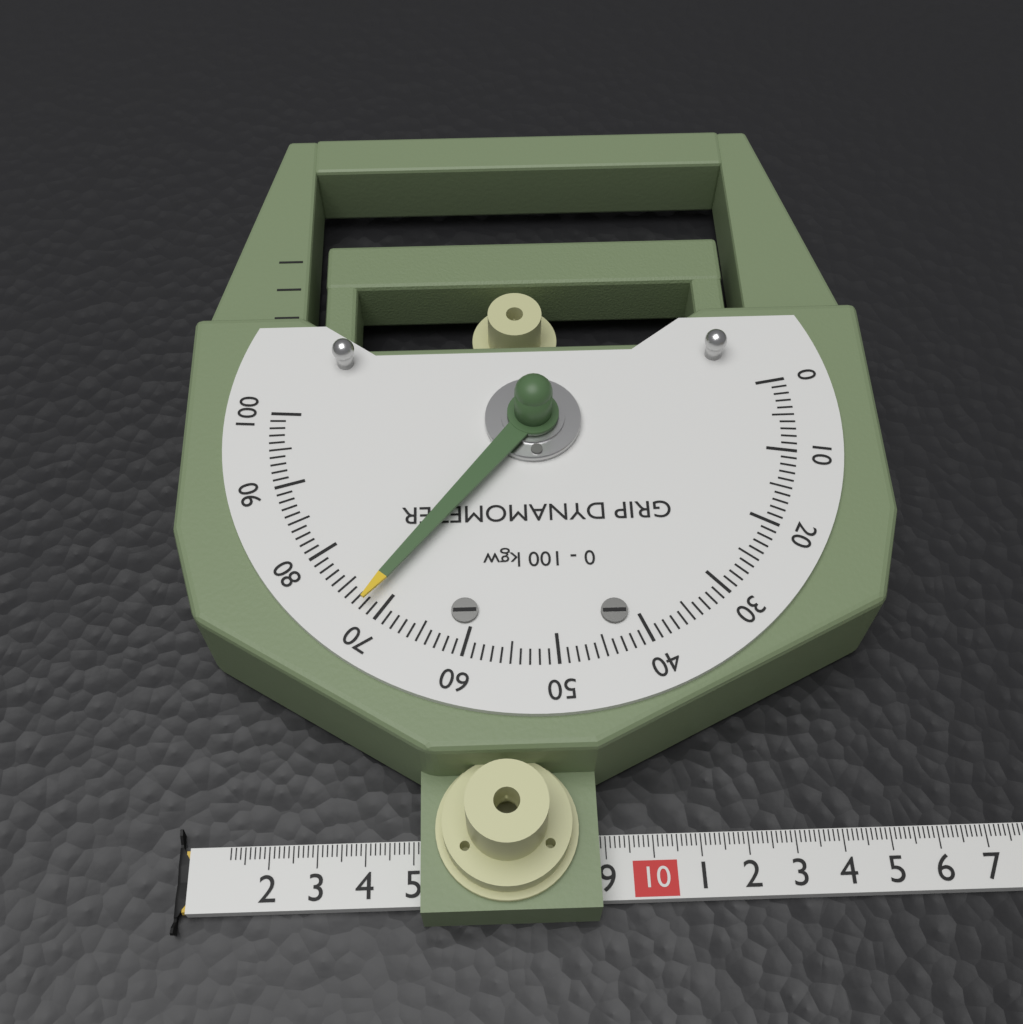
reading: 72 kgw
